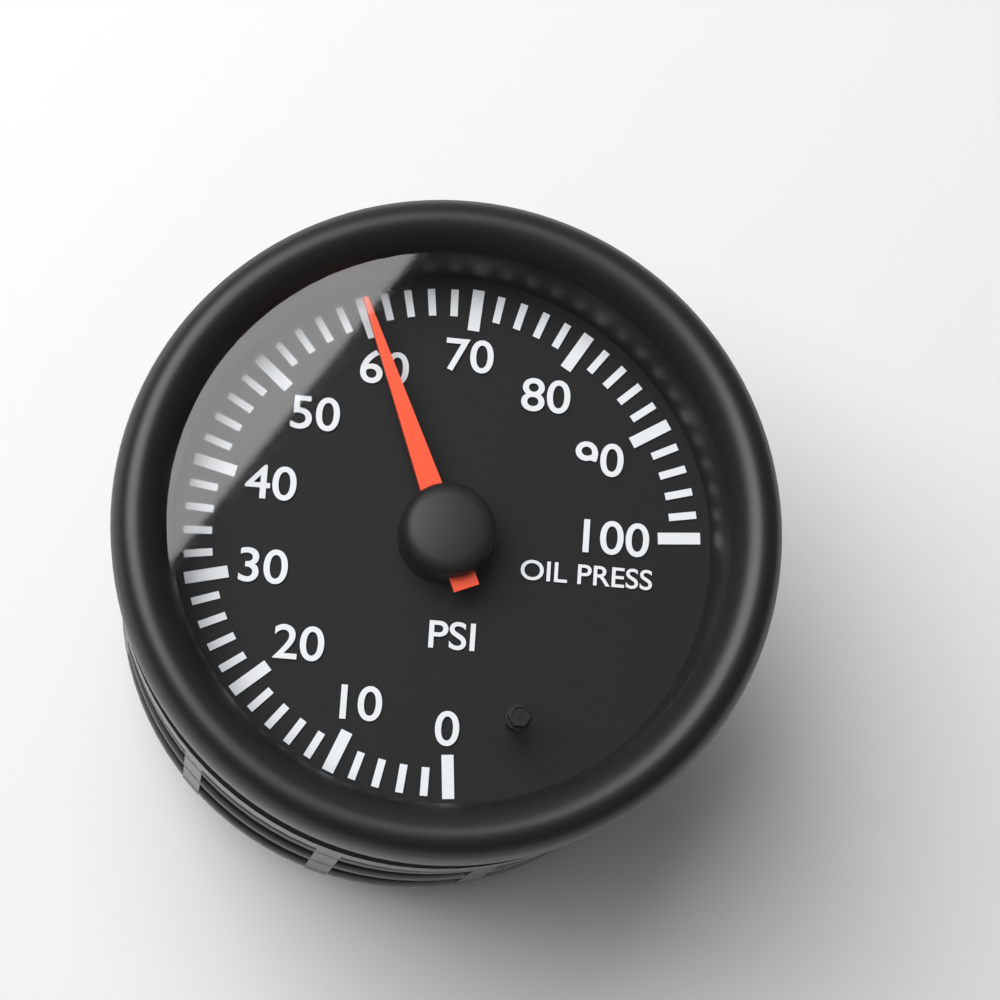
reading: 60 psi
